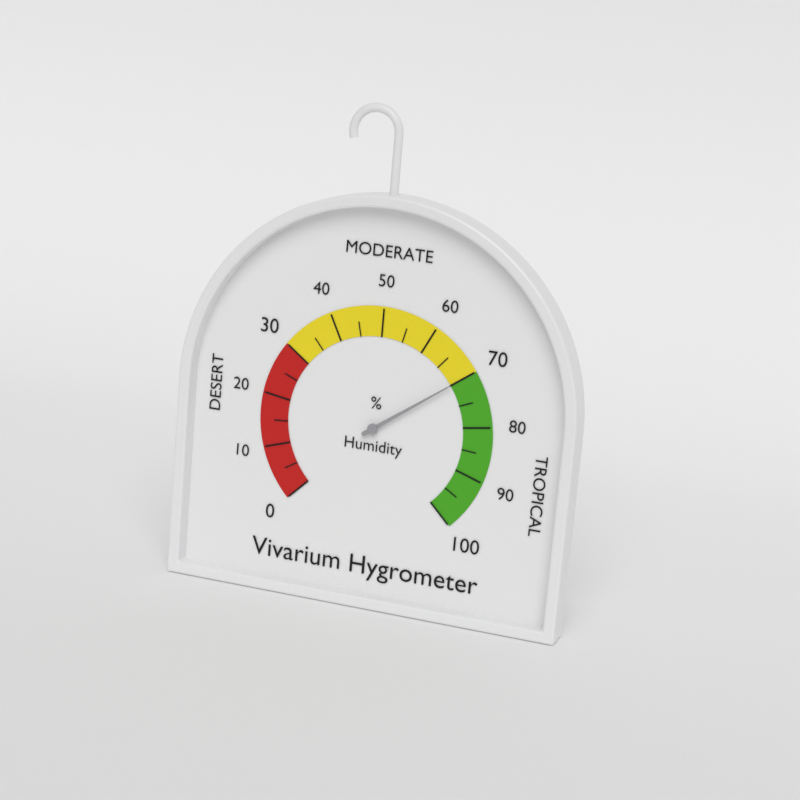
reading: 70 %
